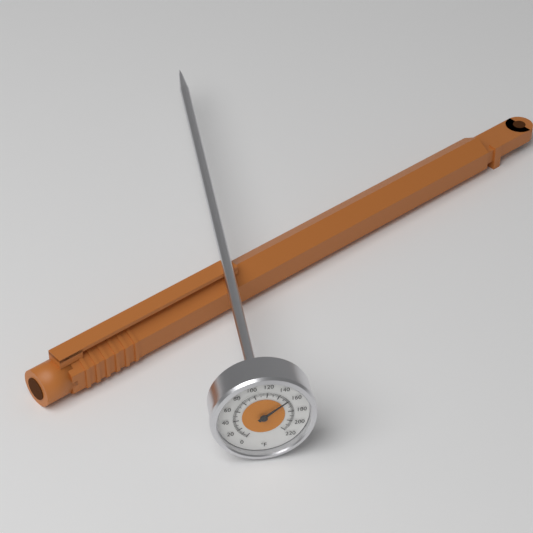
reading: 156 °F
